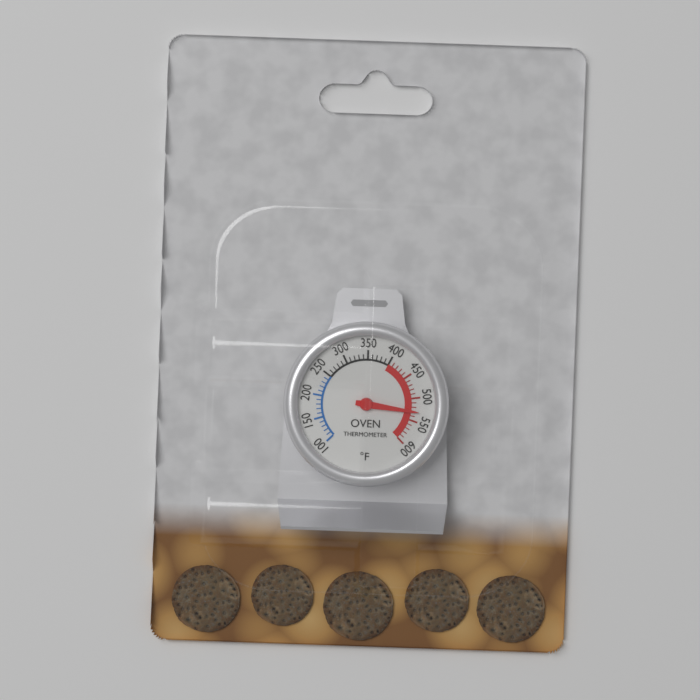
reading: 530 °F
